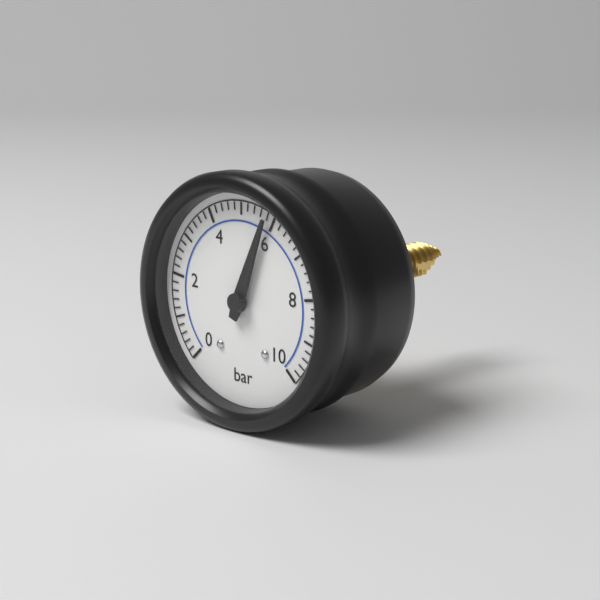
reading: 5.8 bar
